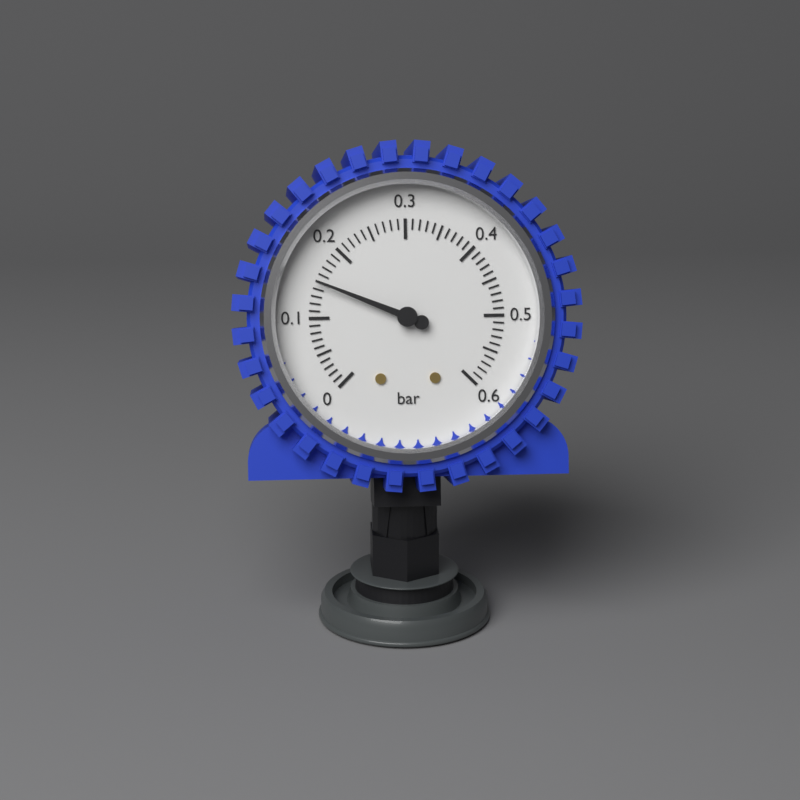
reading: 0.15 bar
